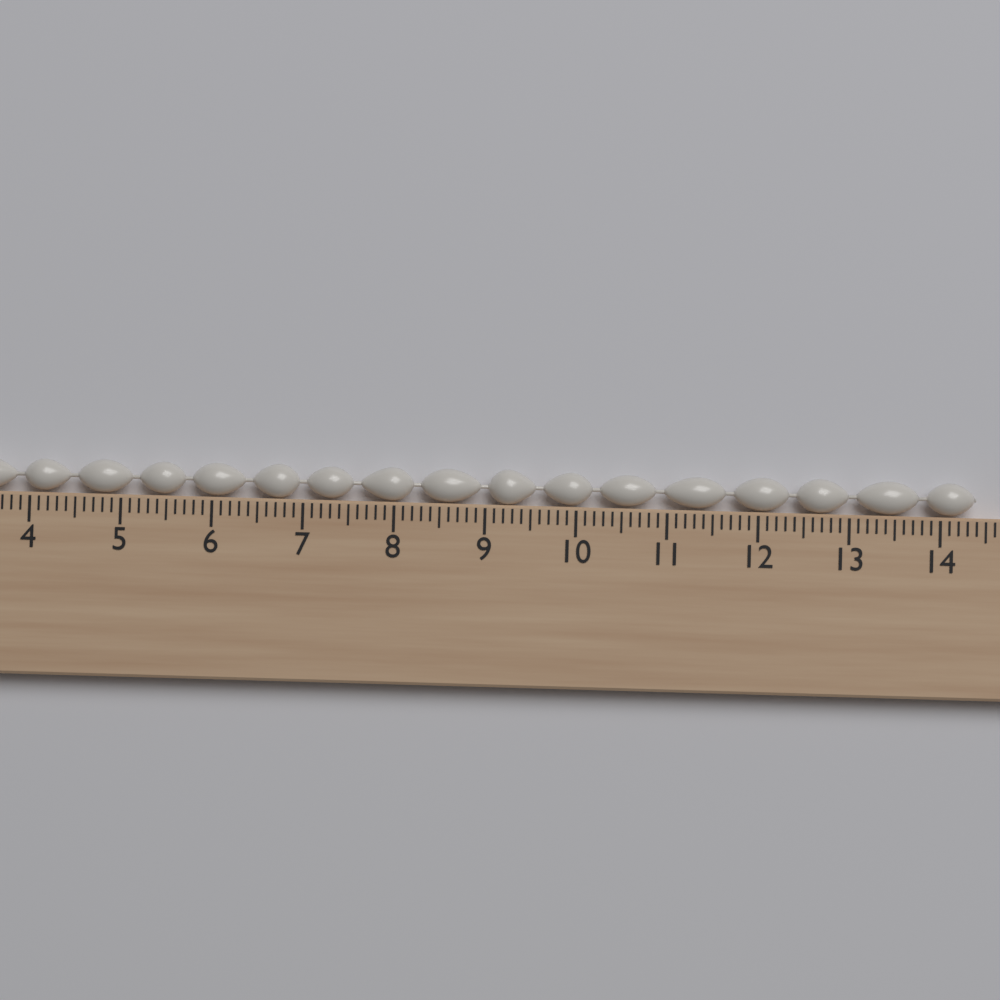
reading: 14.4 cm
